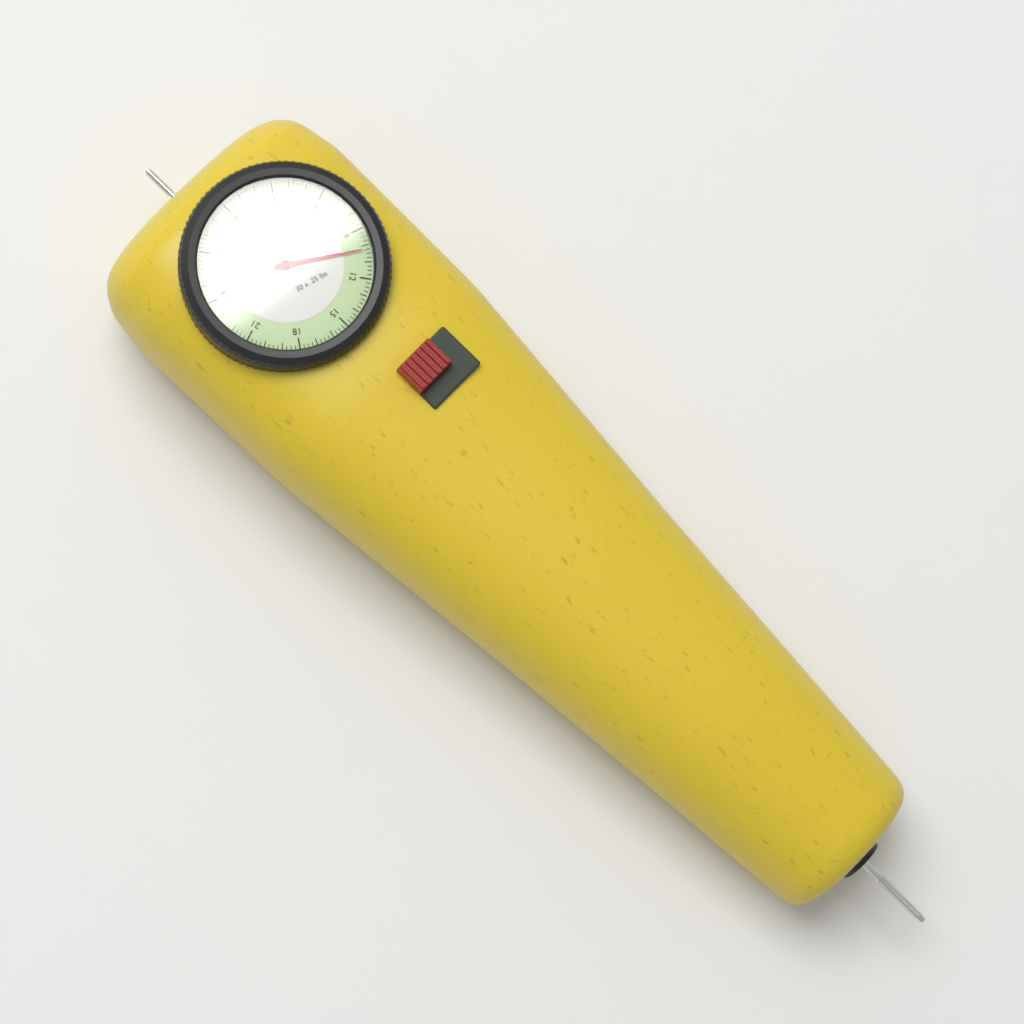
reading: 10.25 lbs
